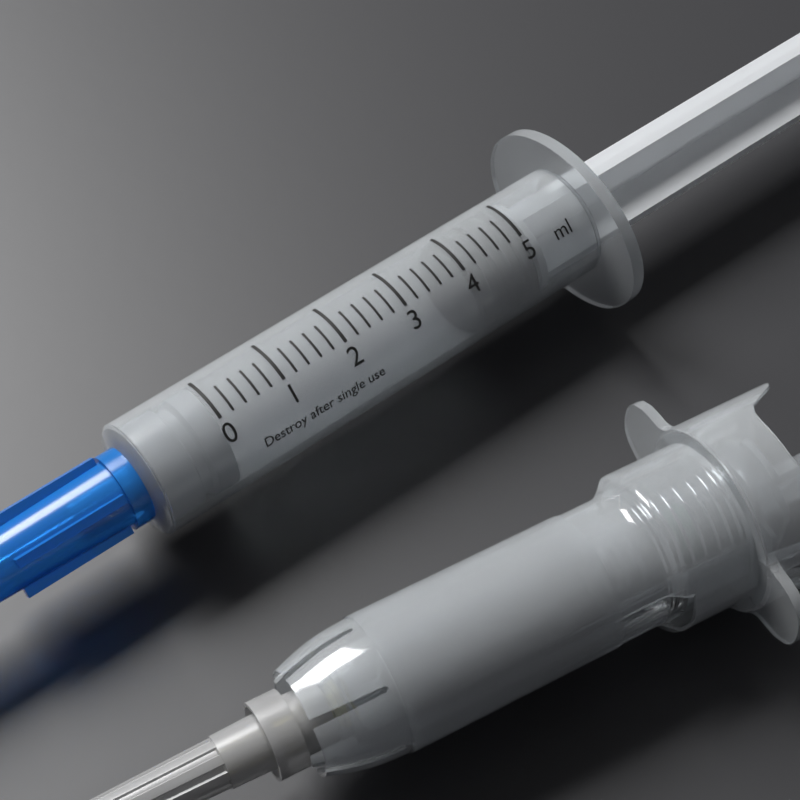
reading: 4.0 ml
